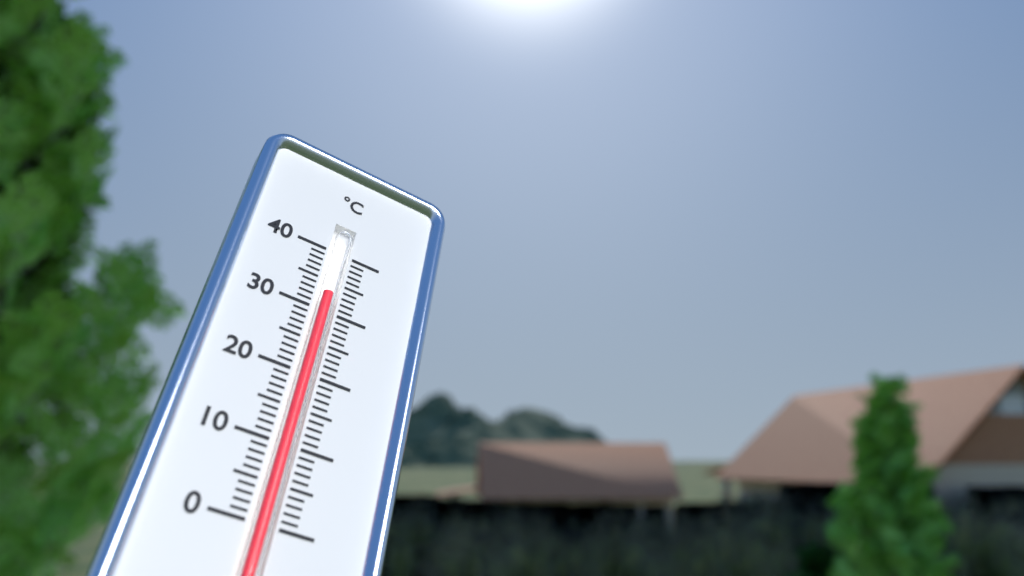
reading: 33 °C
